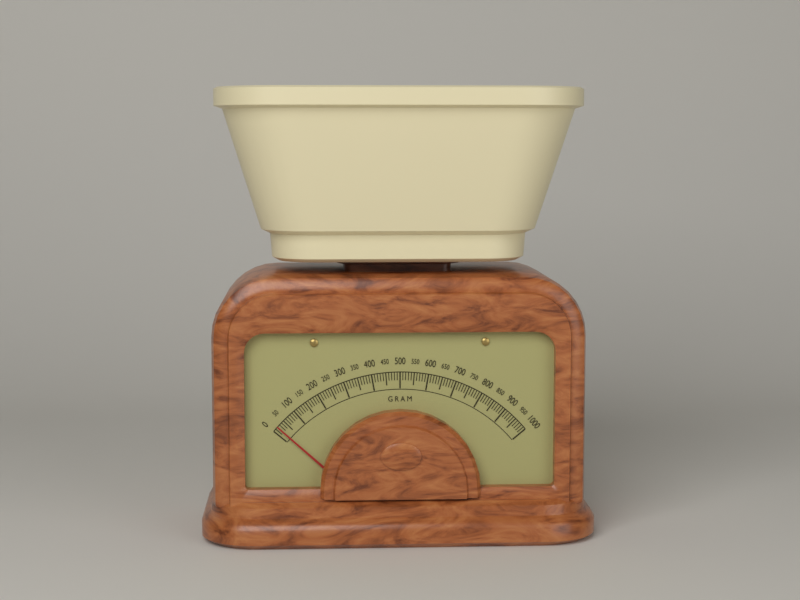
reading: 20 g
